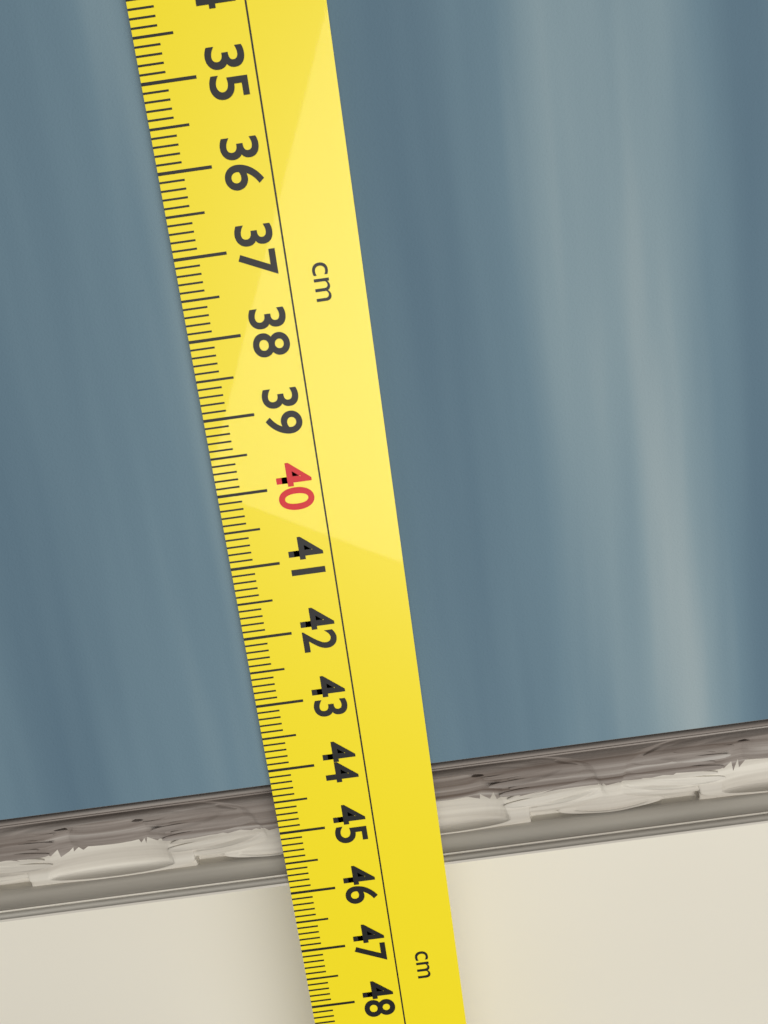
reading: 45.9 cm
